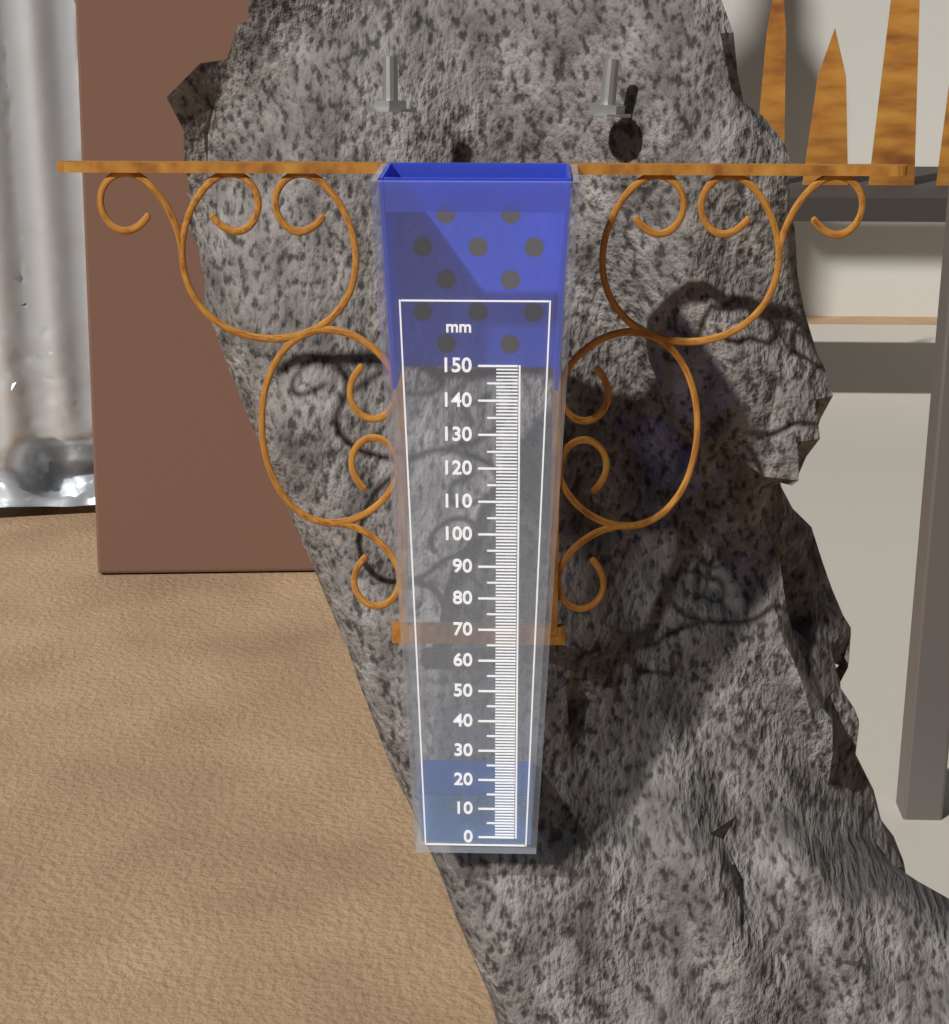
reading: 14 mm
